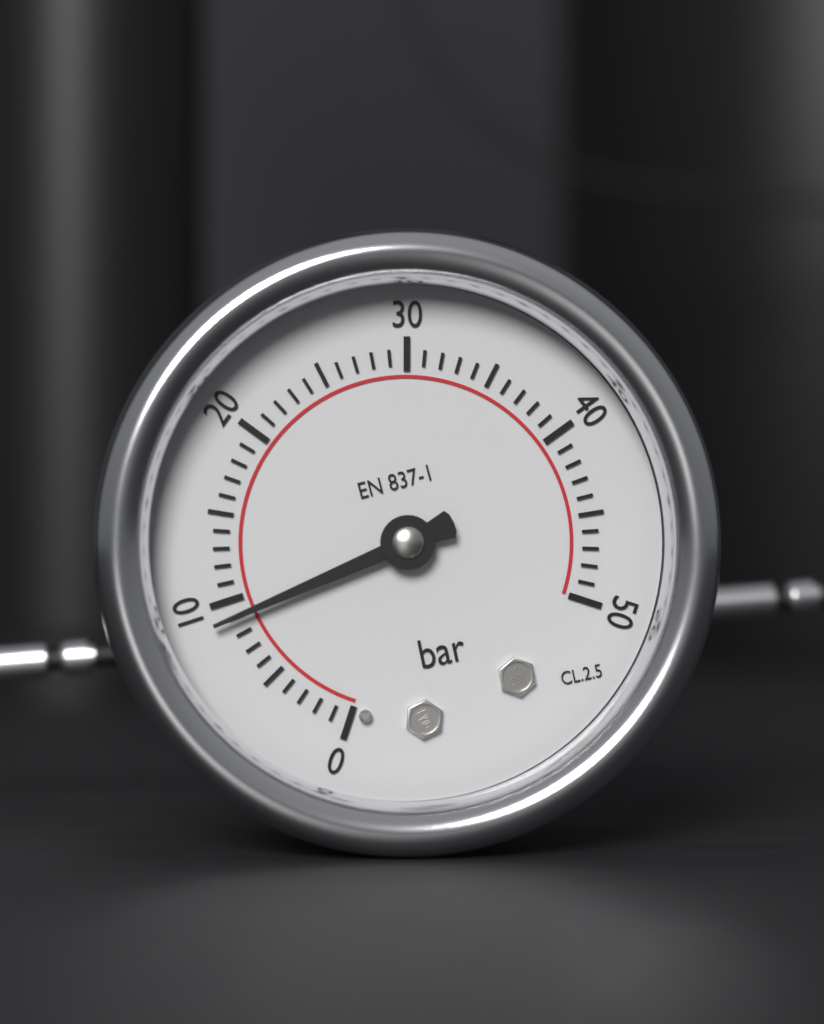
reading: 9 bar
